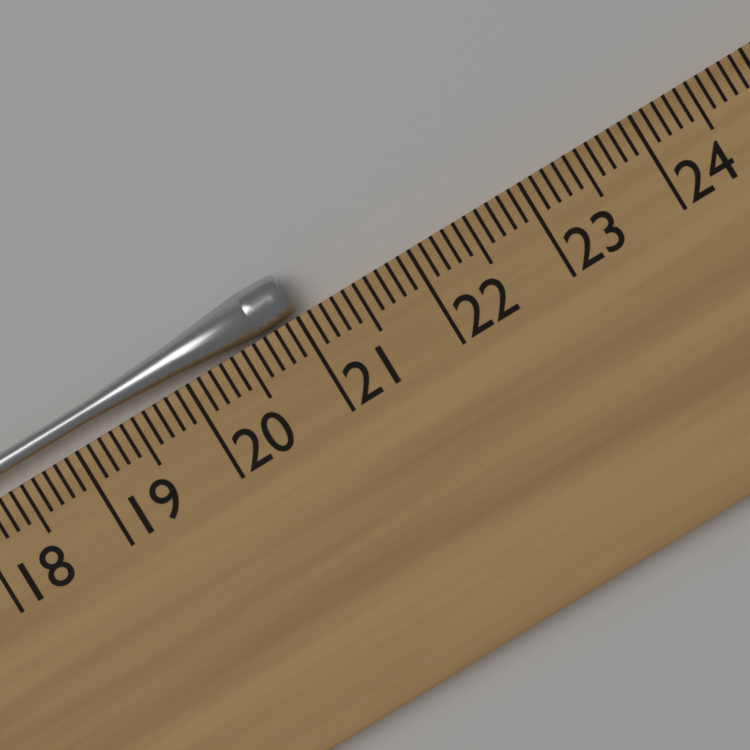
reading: 21.0 cm
